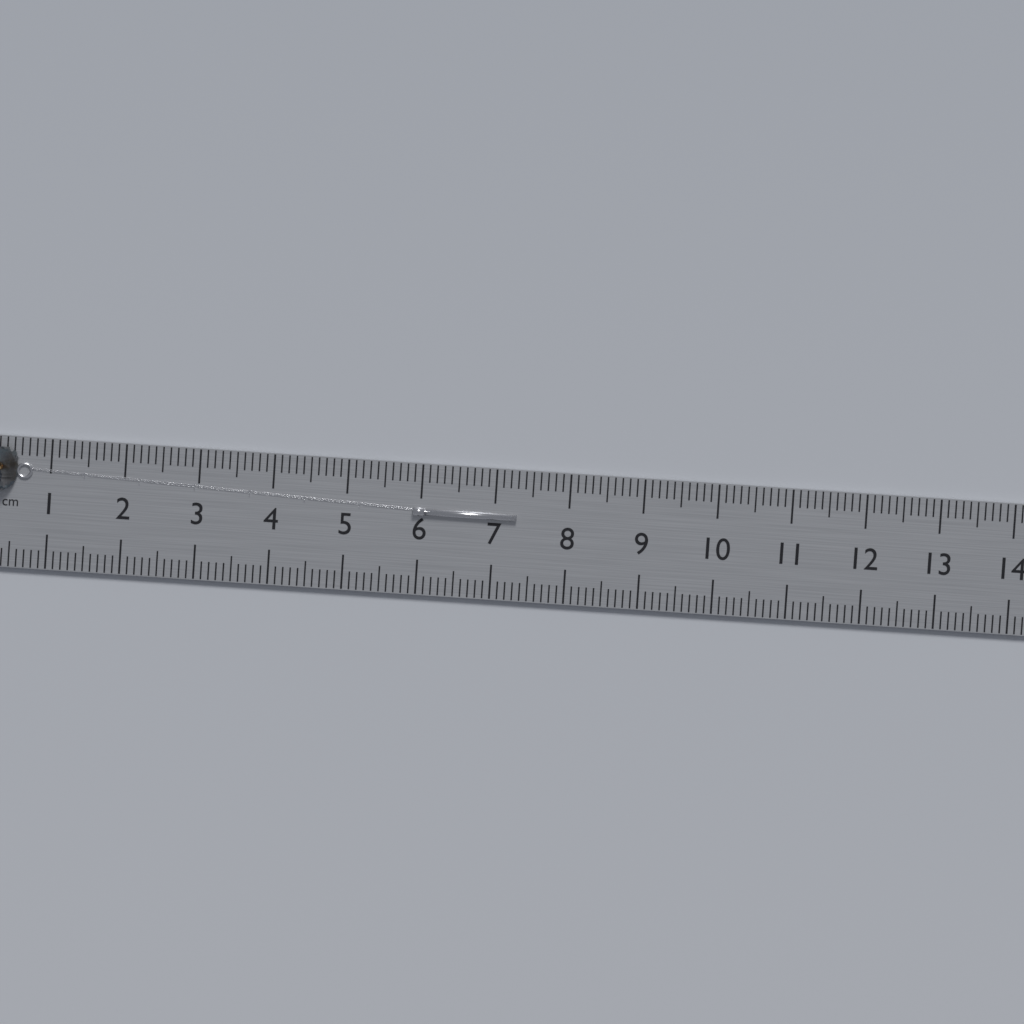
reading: 7.3 cm
